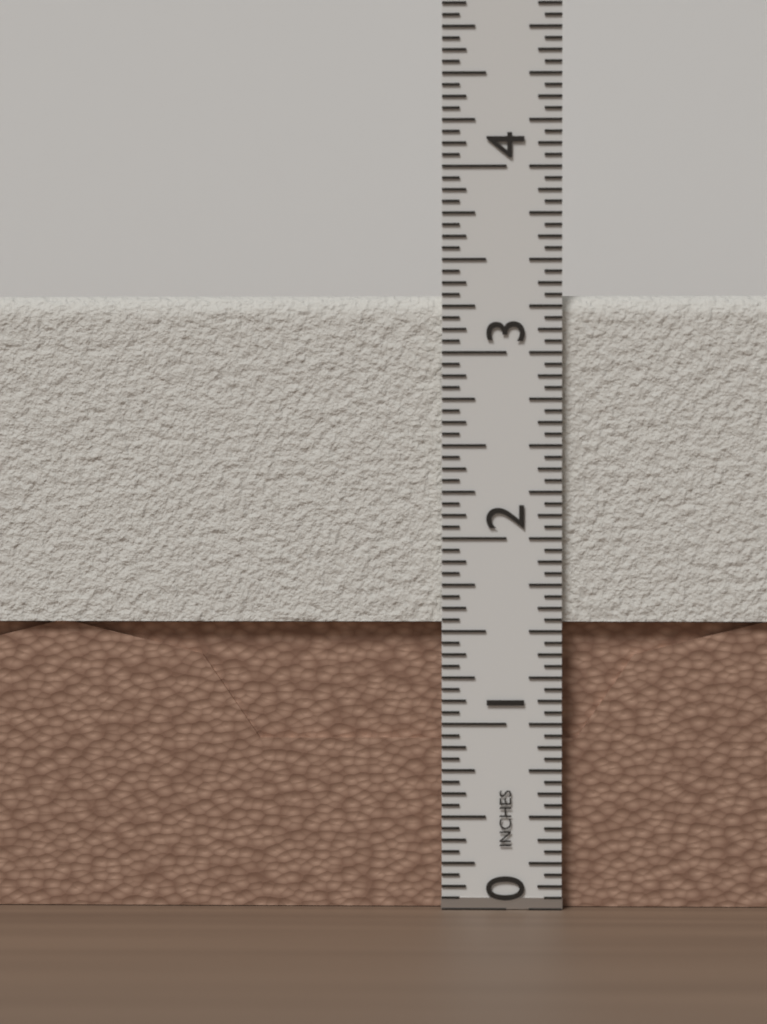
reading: 3.3125 in
